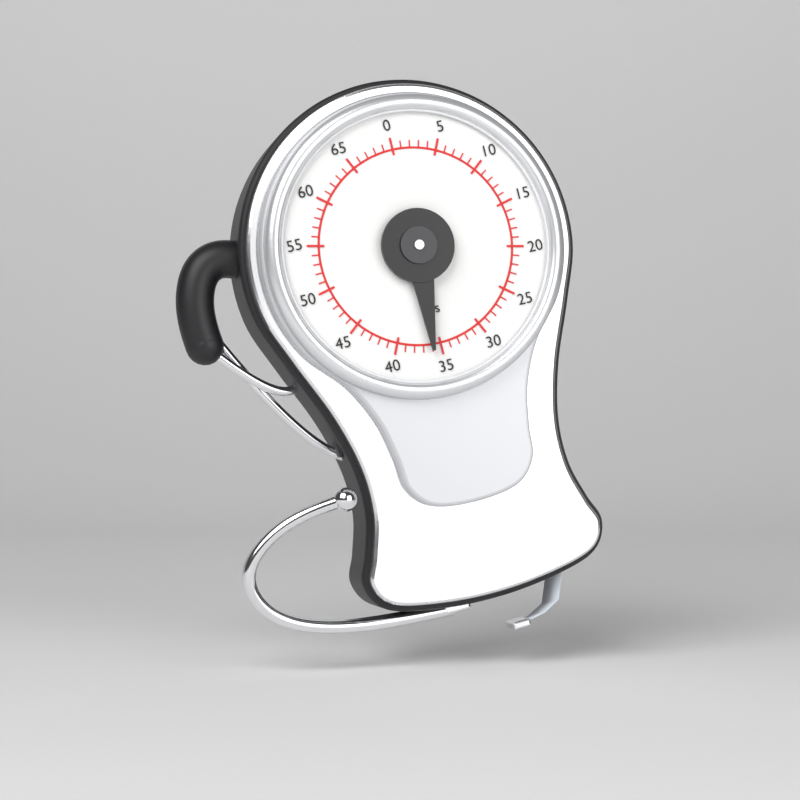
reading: 36 lbs
